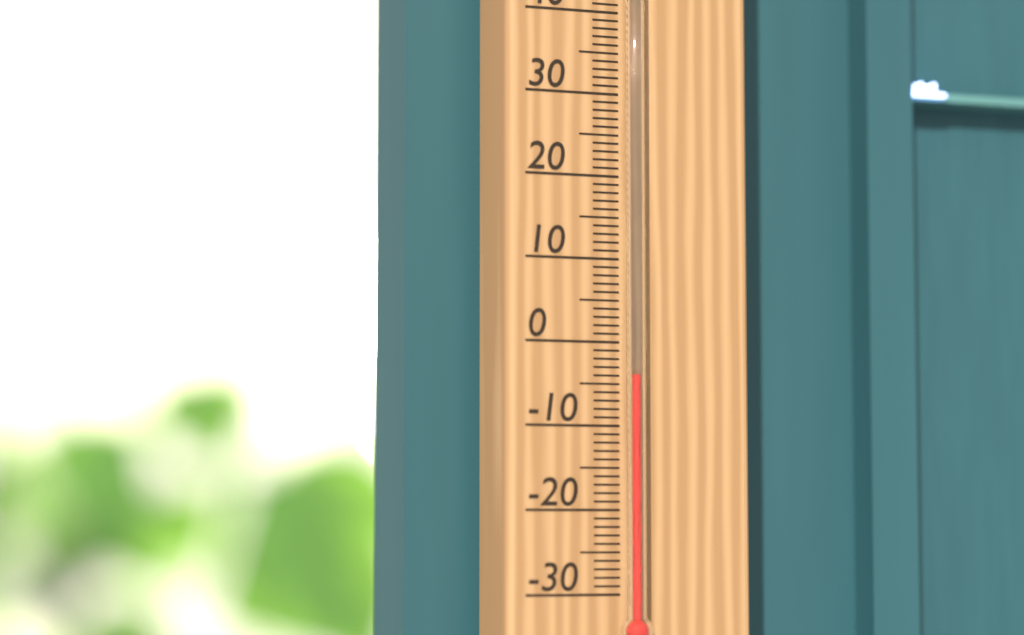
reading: -4 °C
